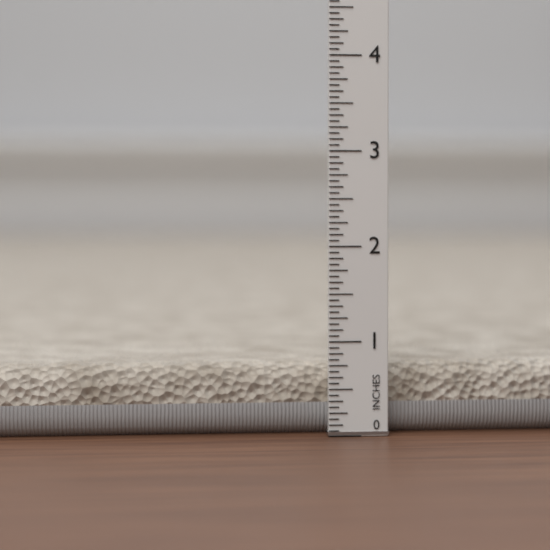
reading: 0.7500 in
